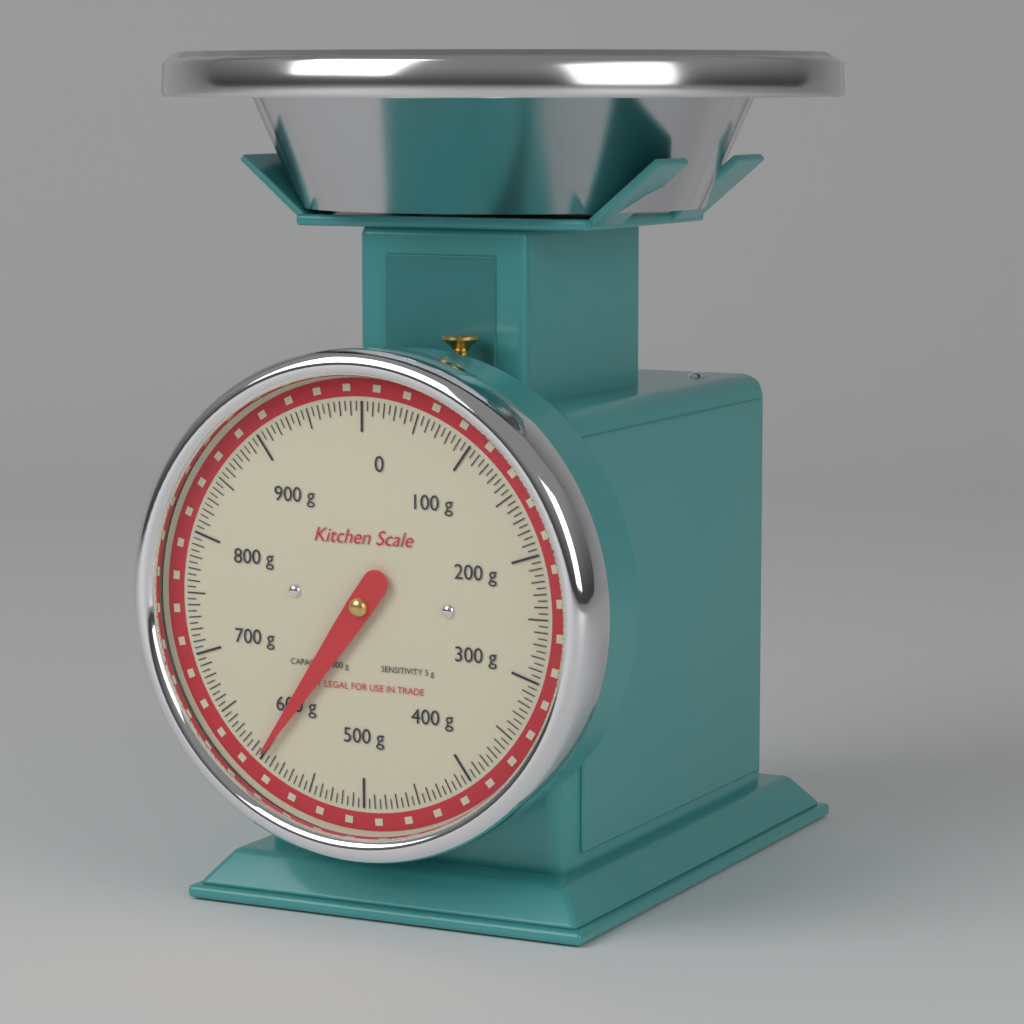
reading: 600 g
